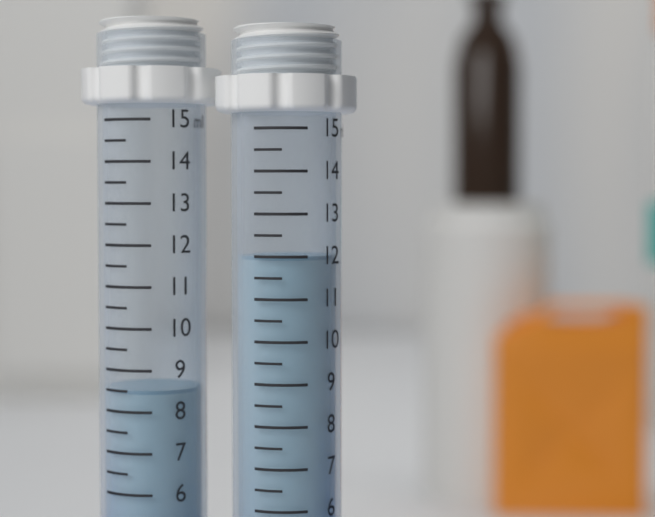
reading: 8.5 ml
